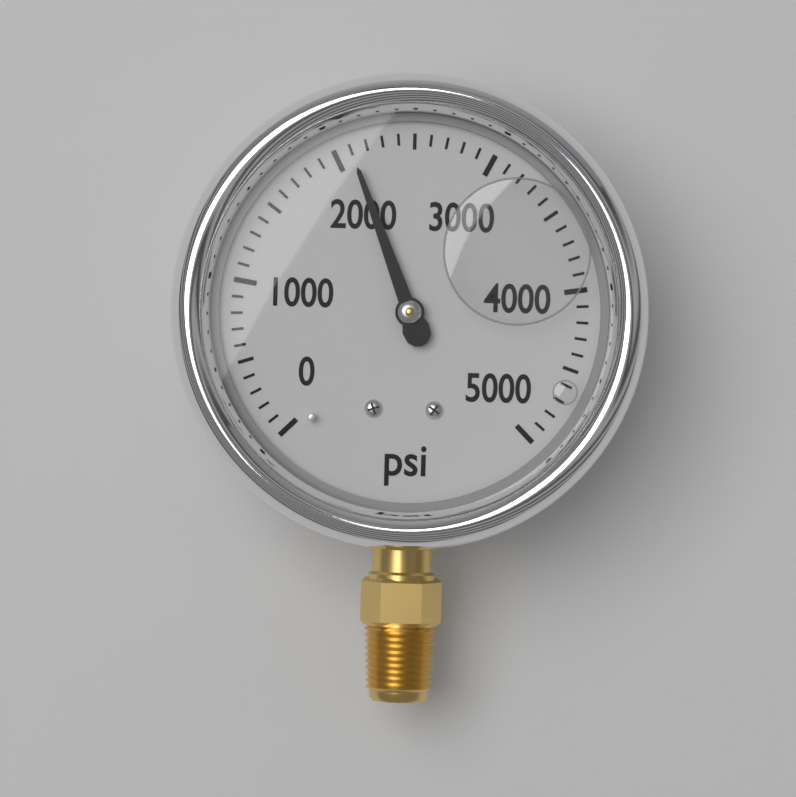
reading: 2100 psi
